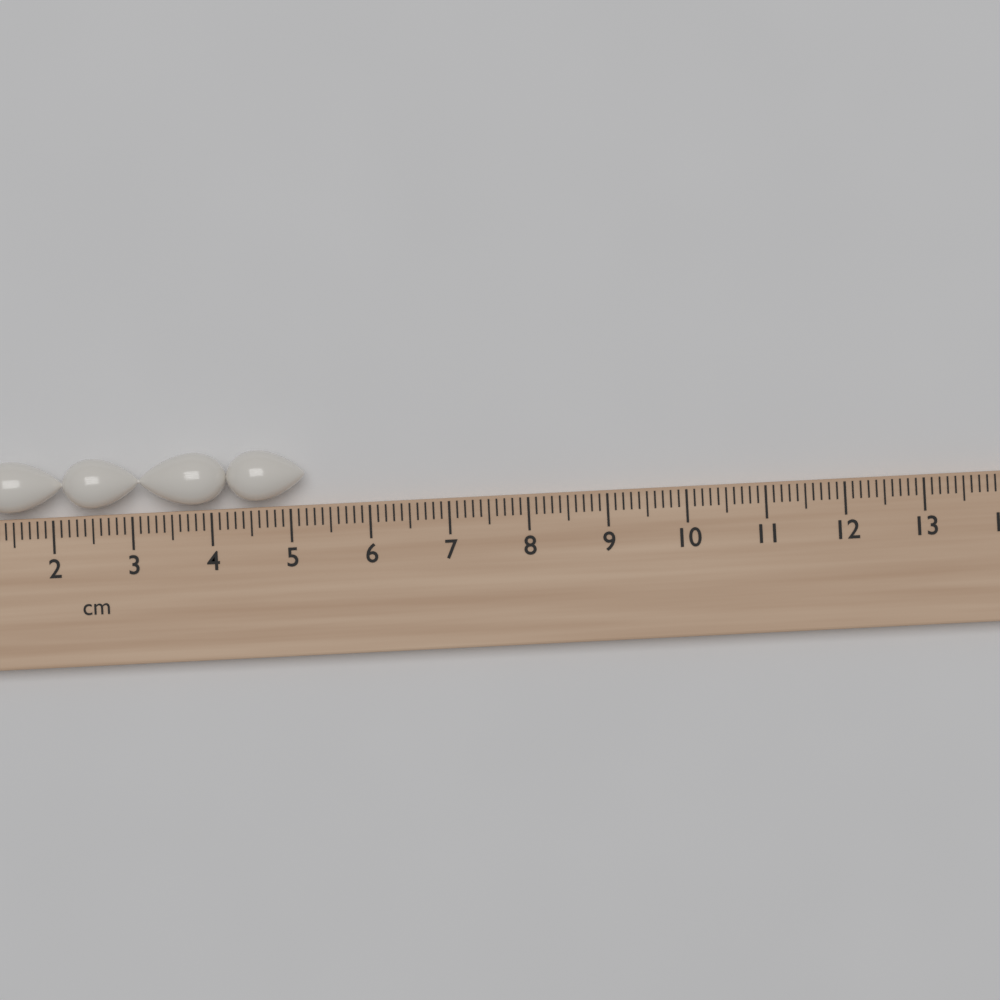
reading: 5.2 cm
